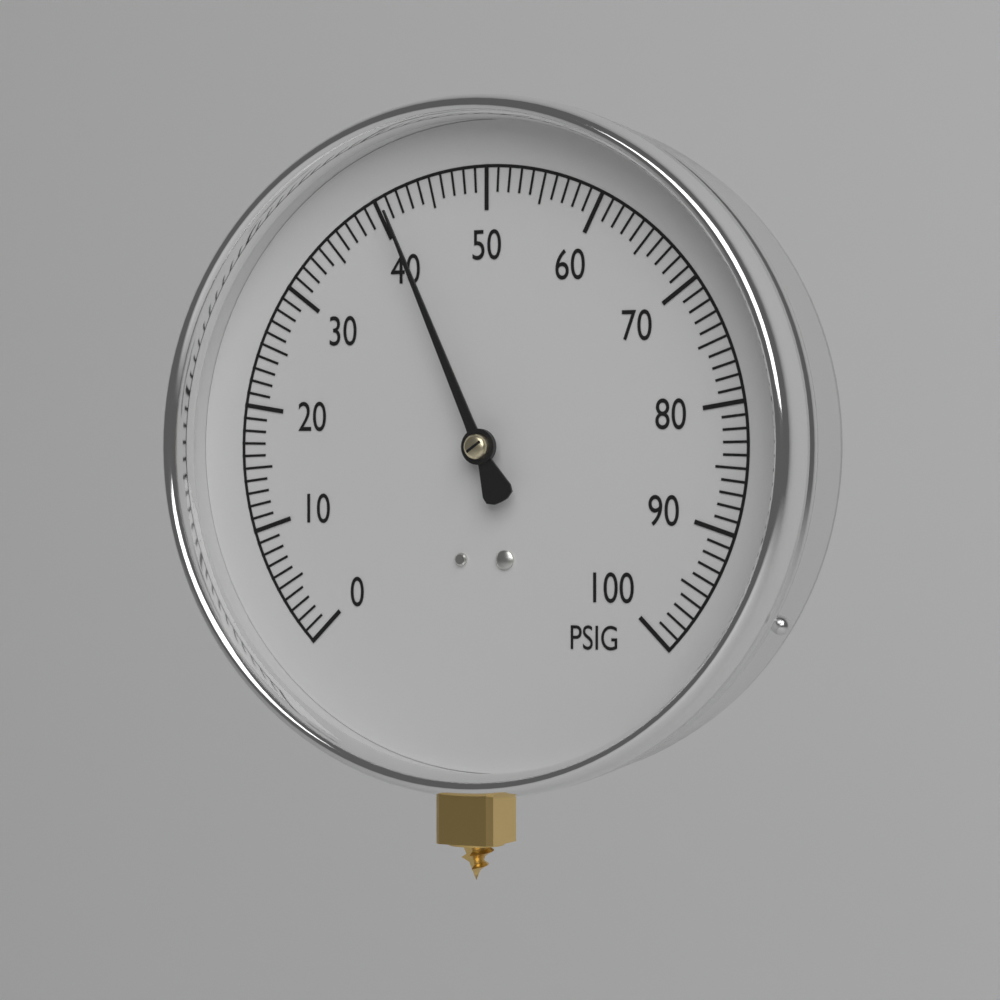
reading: 41 PSIG
